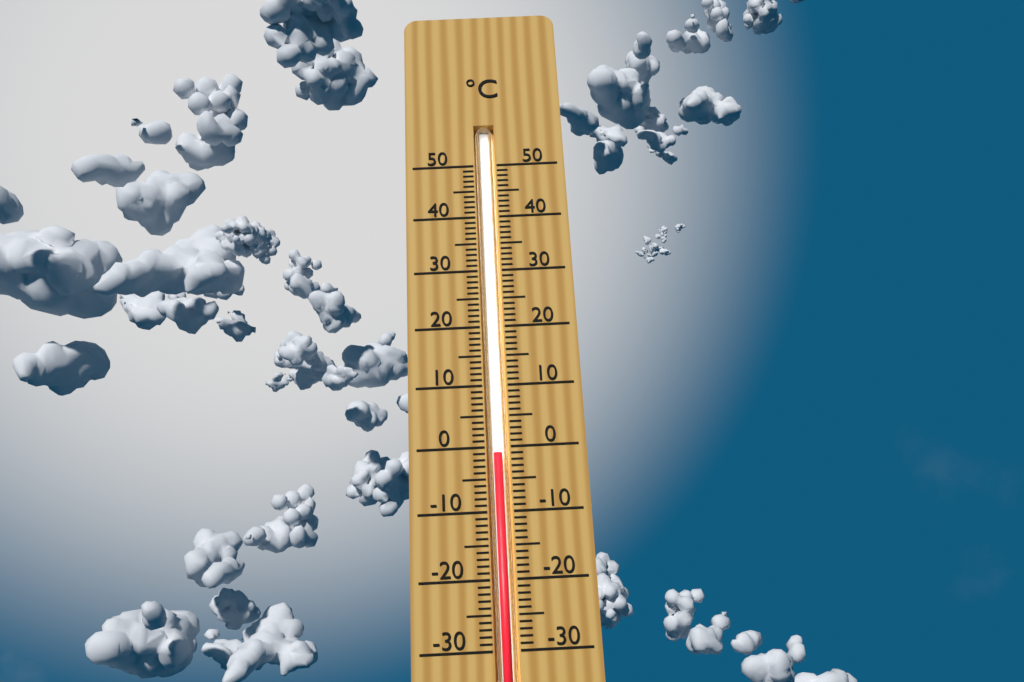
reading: -1 °C
